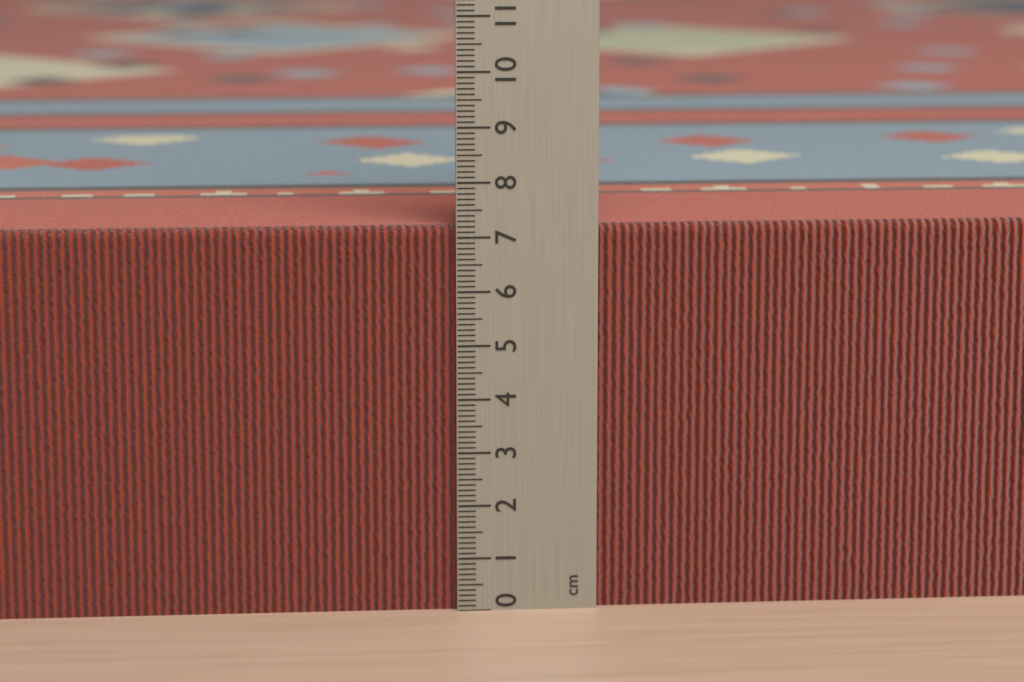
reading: 7.2 cm
